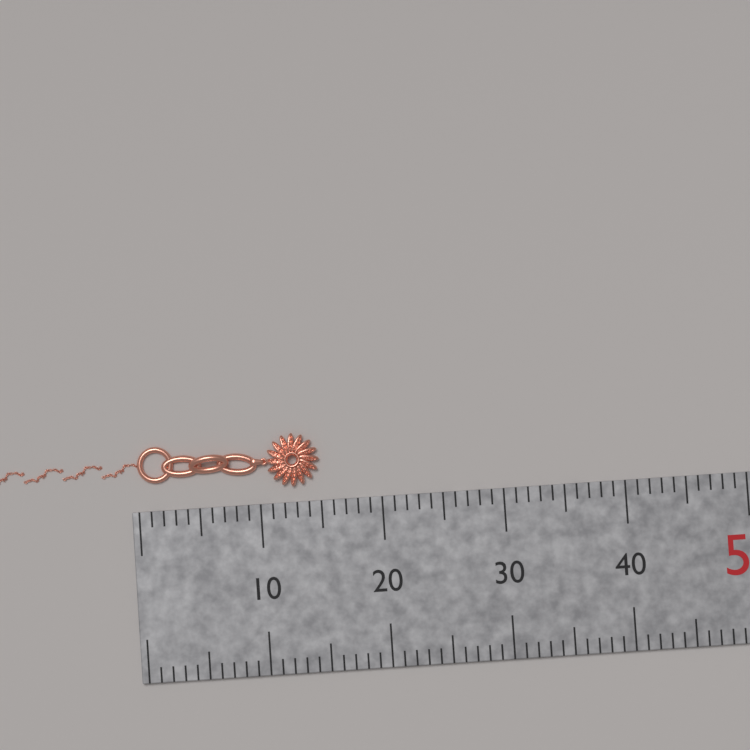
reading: 15 mm
